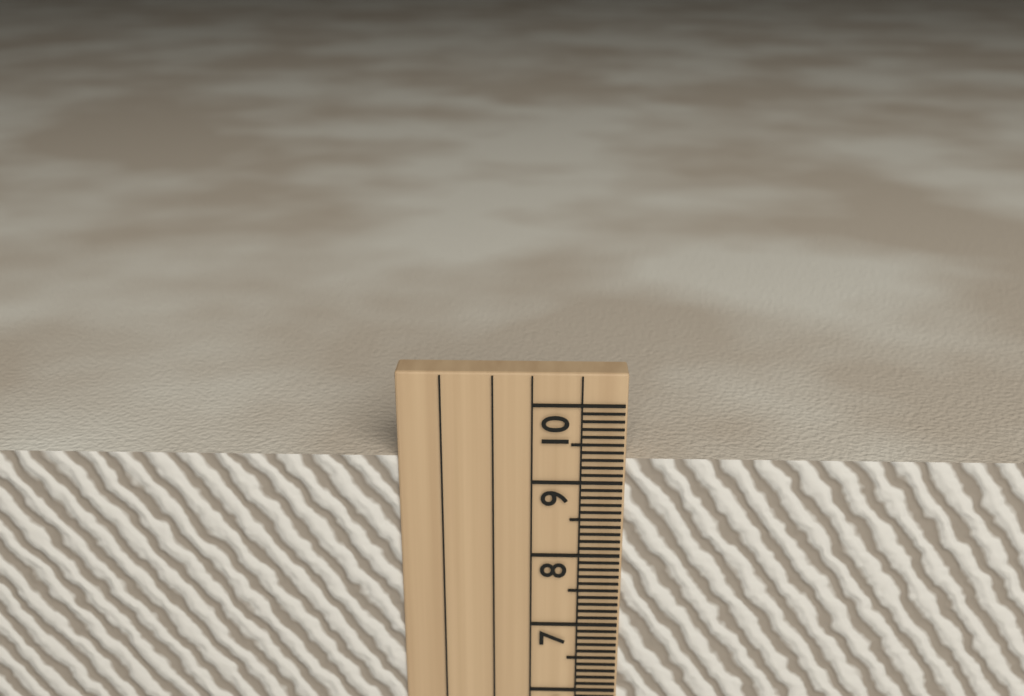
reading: 9.3 cm
